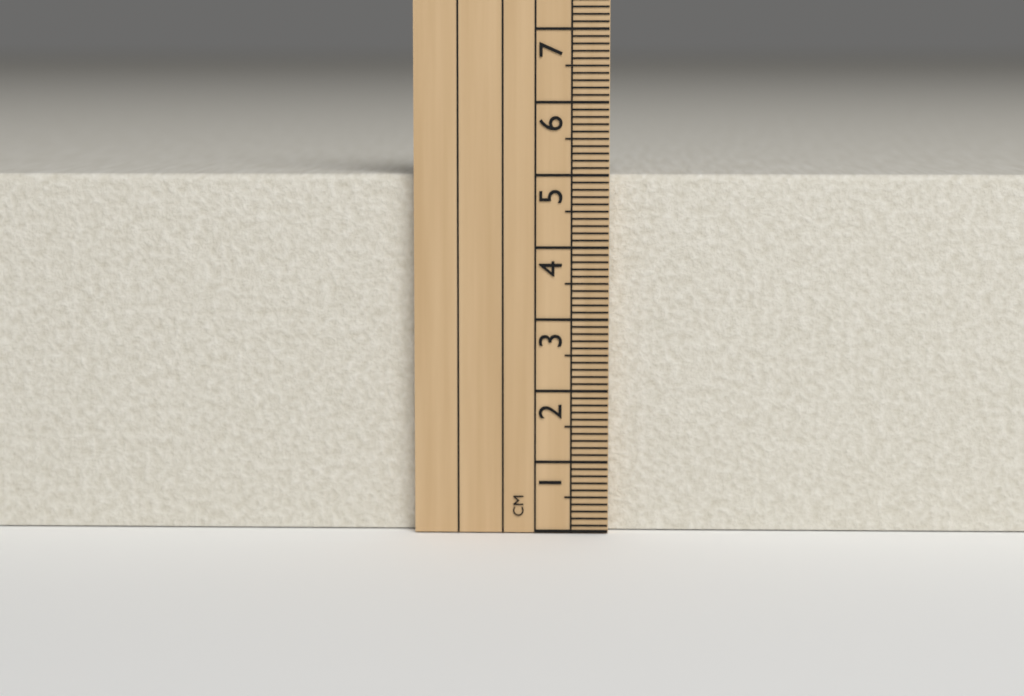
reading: 5.0 cm
